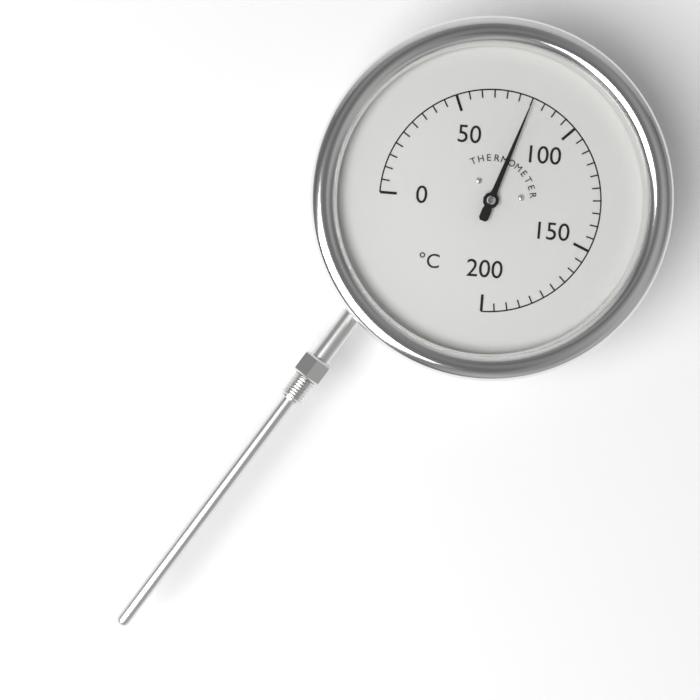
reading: 80 °C
